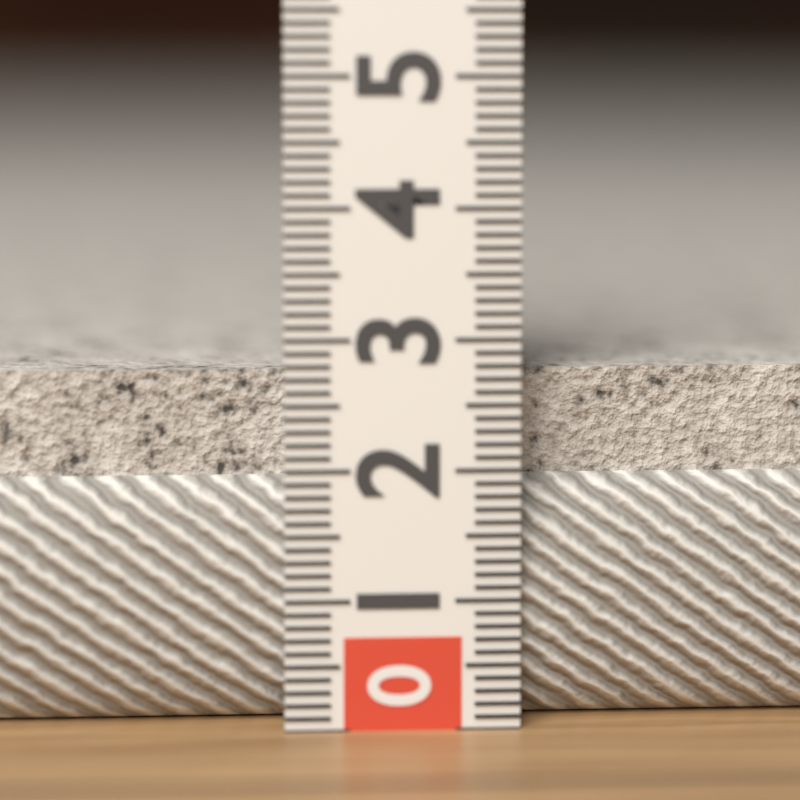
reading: 2.8 (no unit)
